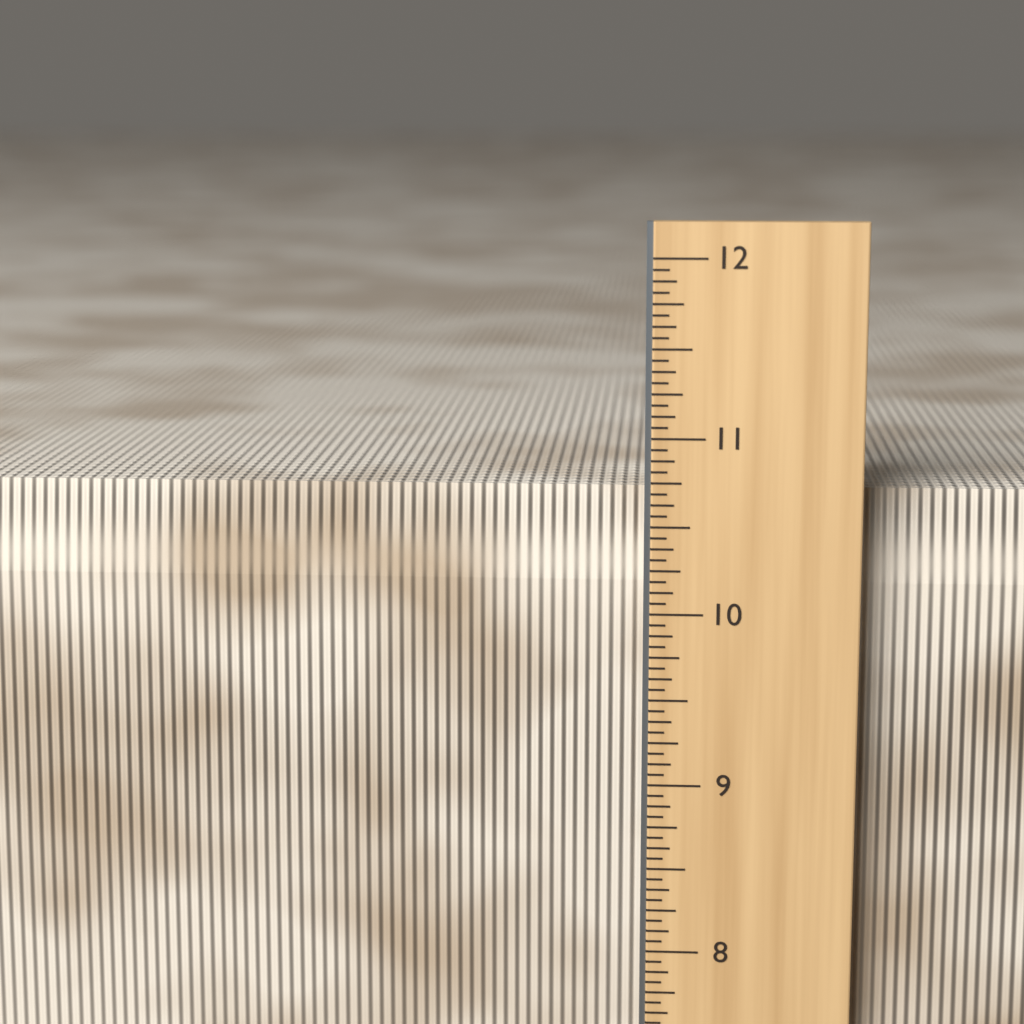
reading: 10.6875 in
